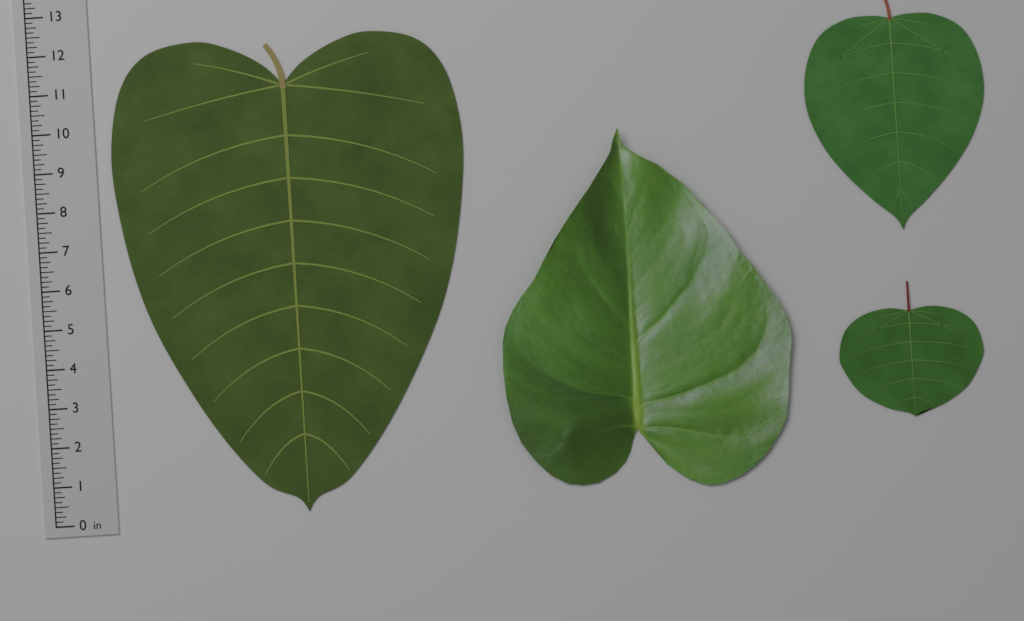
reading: 12.125 in
